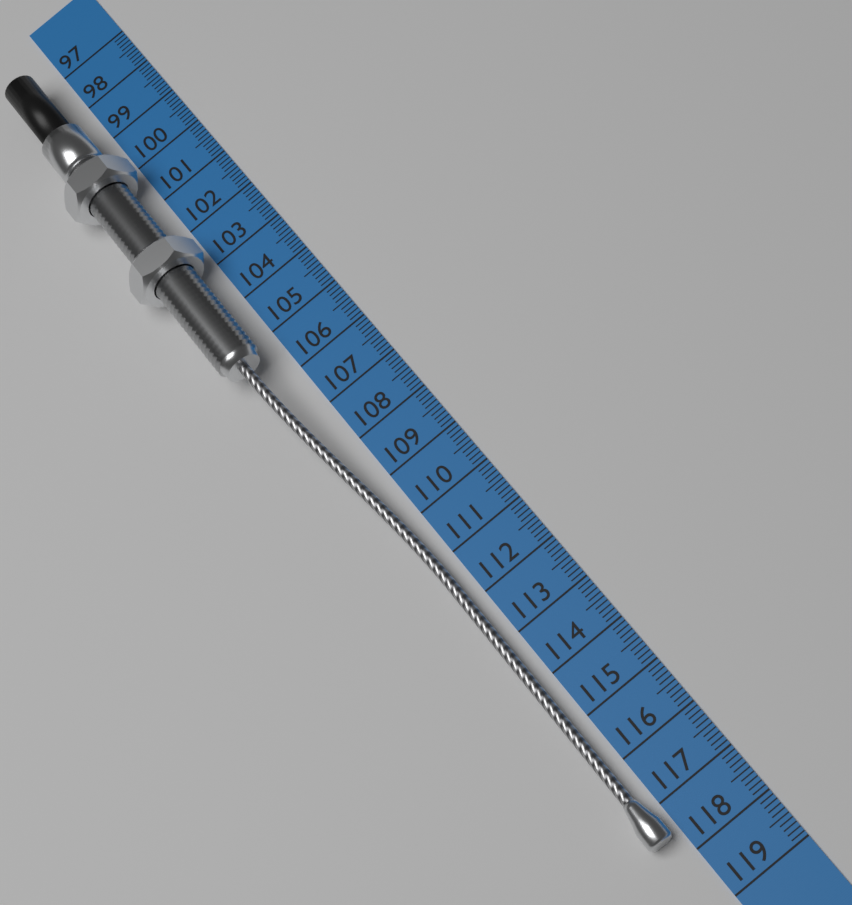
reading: 117.6 cm
